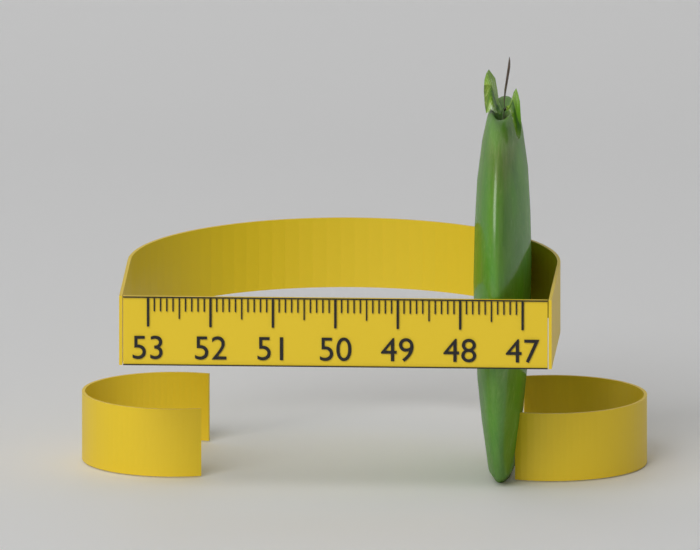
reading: 47.9 (no unit)
